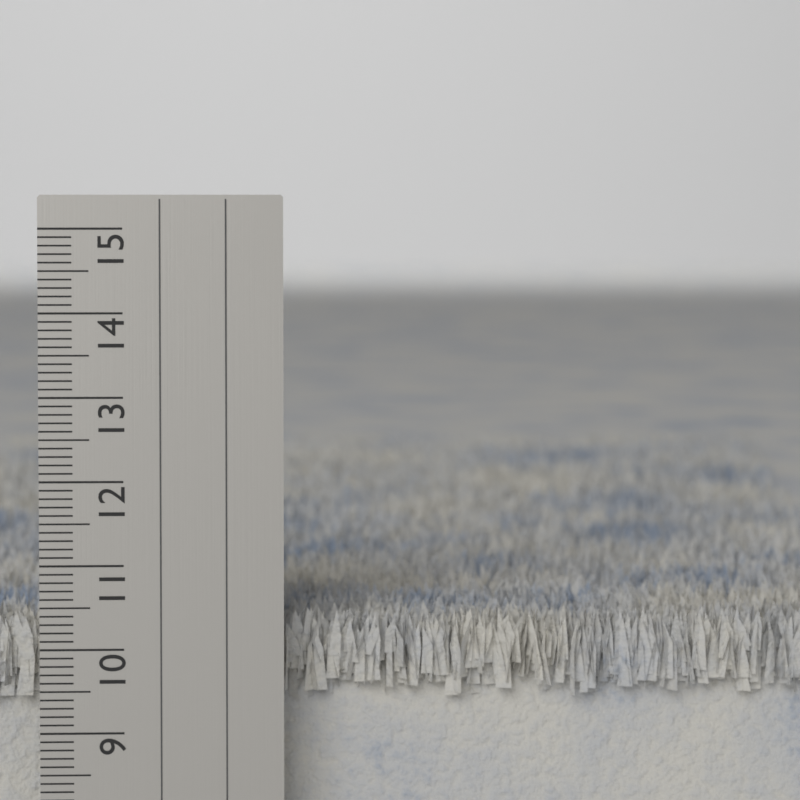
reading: 10.4 cm
